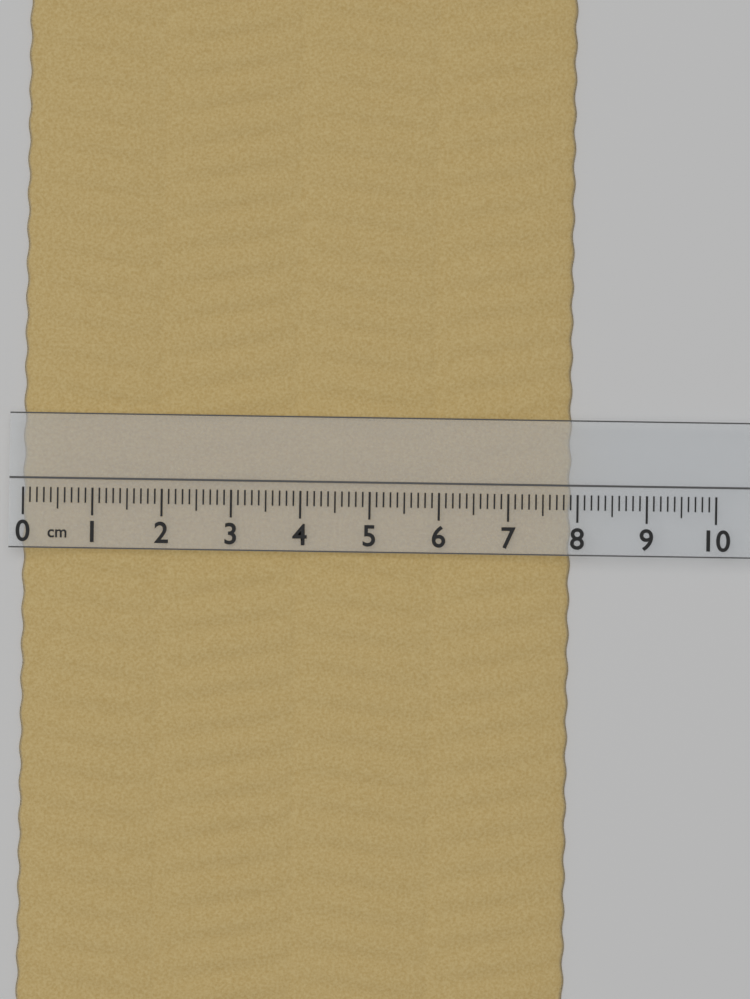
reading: 7.9 cm
